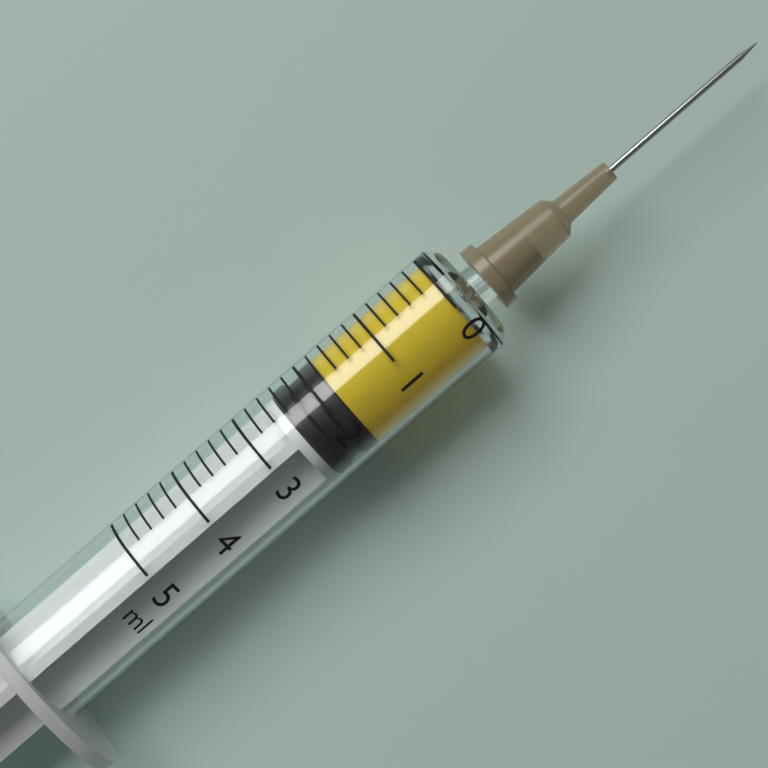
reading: 1.8 ml
